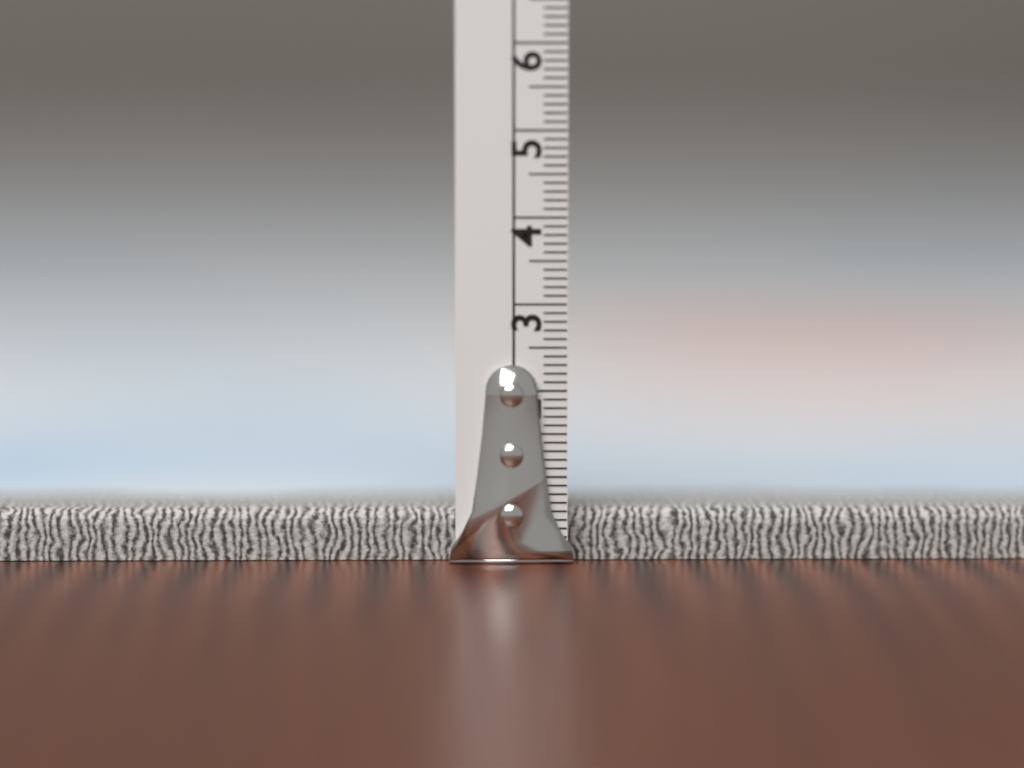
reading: 0.6 cm
